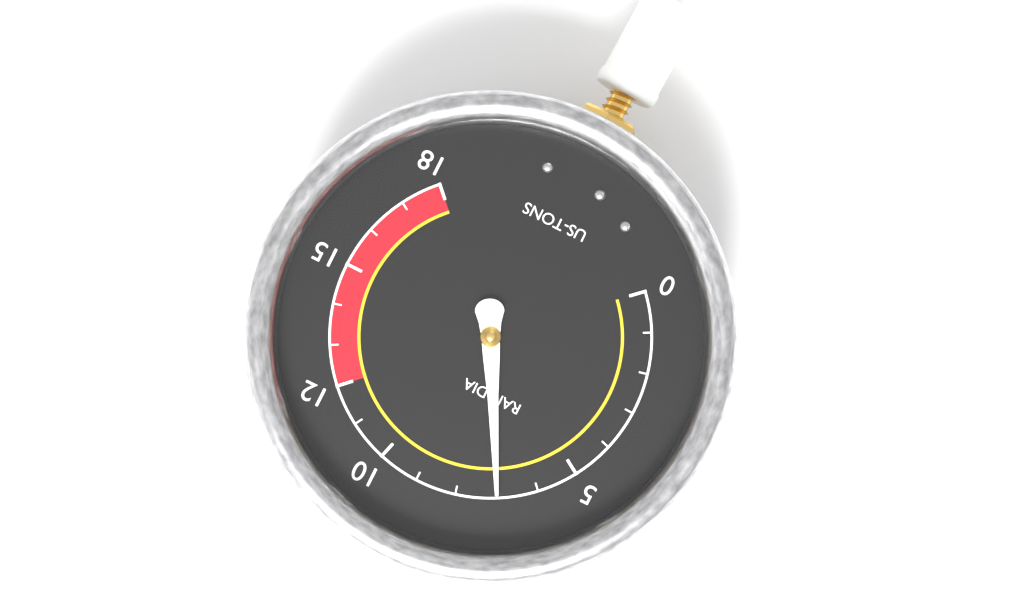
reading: 7 US-TONS
